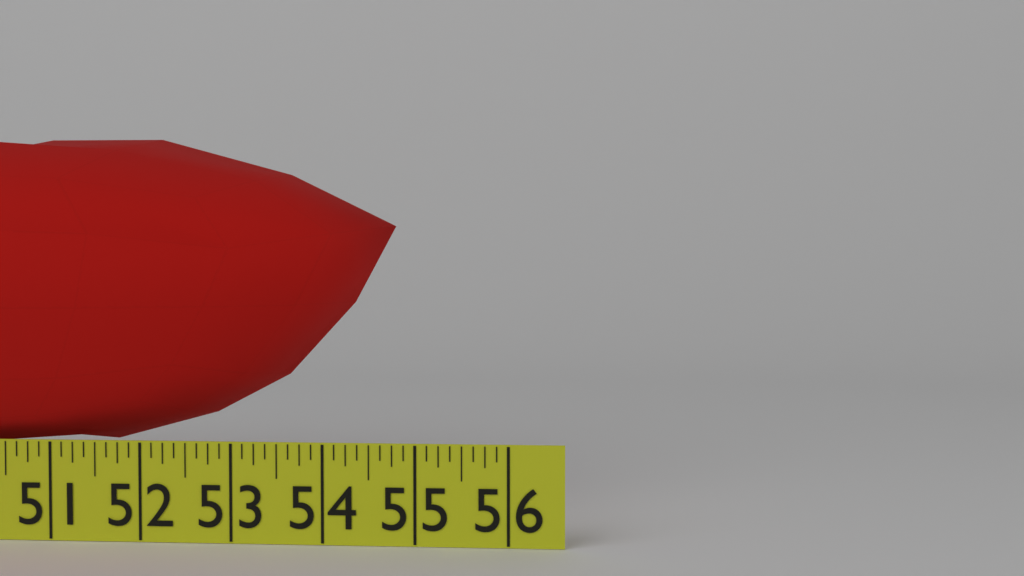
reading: 54.625 in
